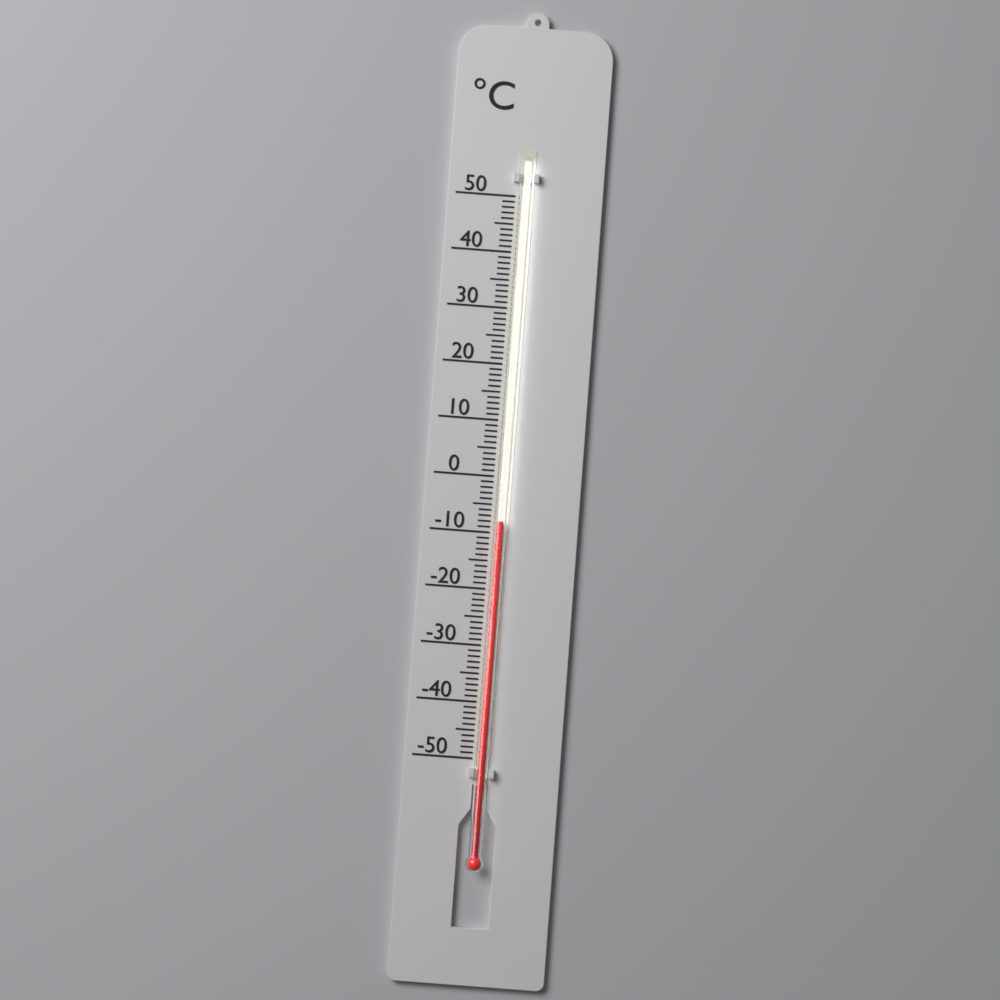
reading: -8 °C
